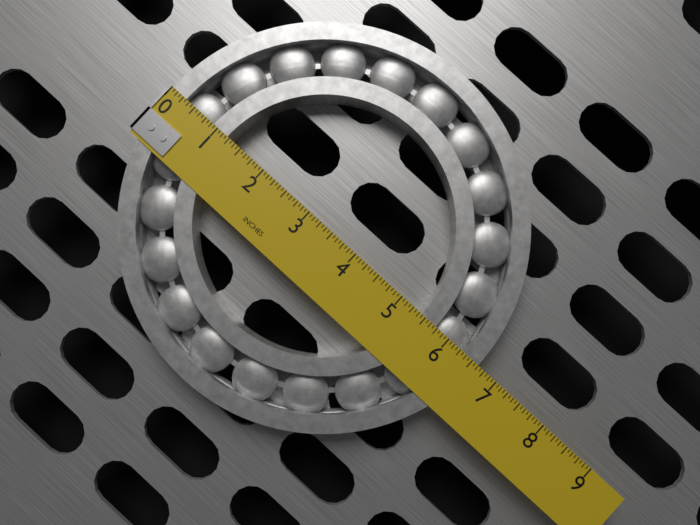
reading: 6.6250 in
